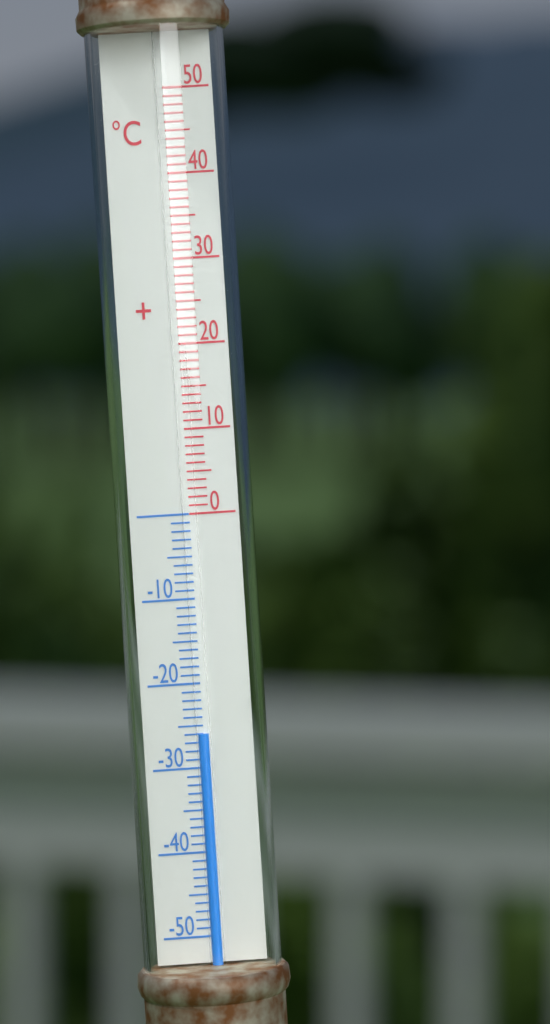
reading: -26 °C
